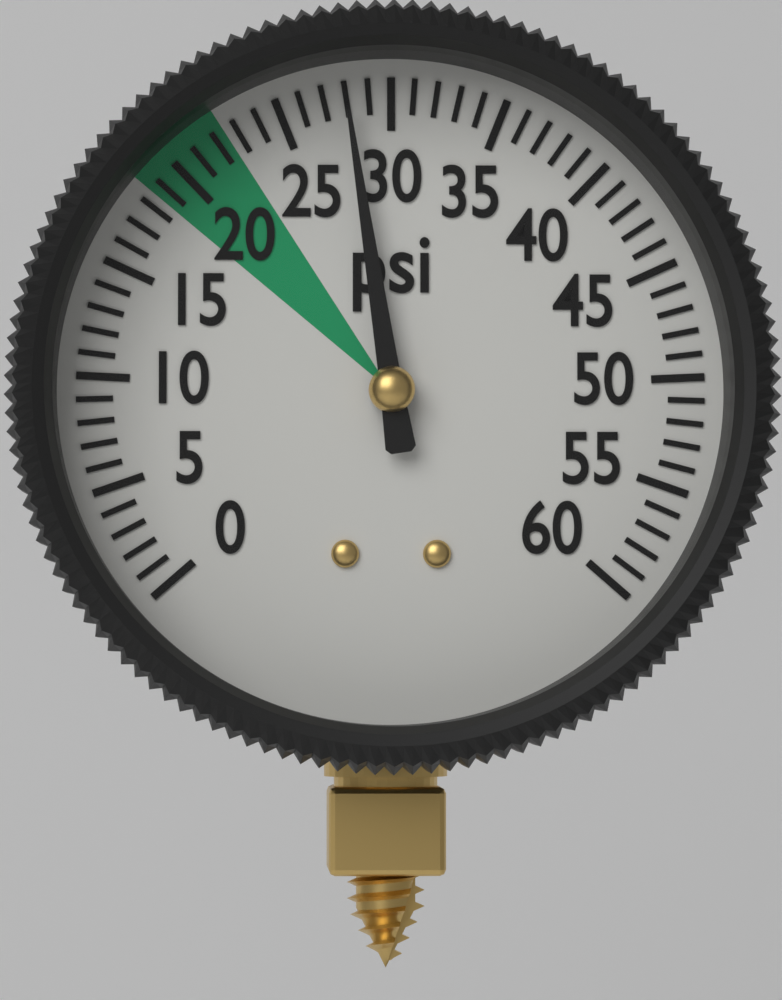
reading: 28 psi
